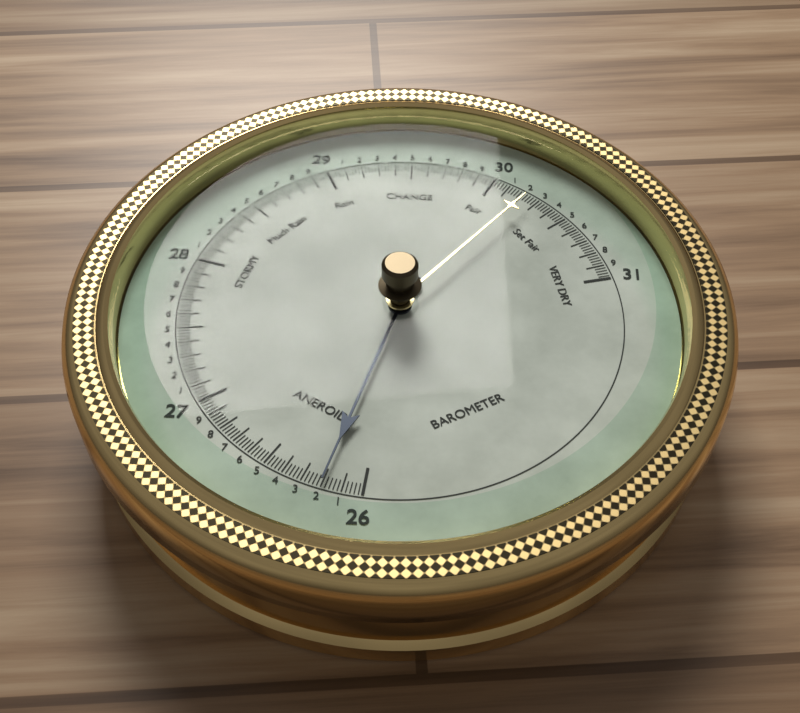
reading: 26.20 (no unit)
